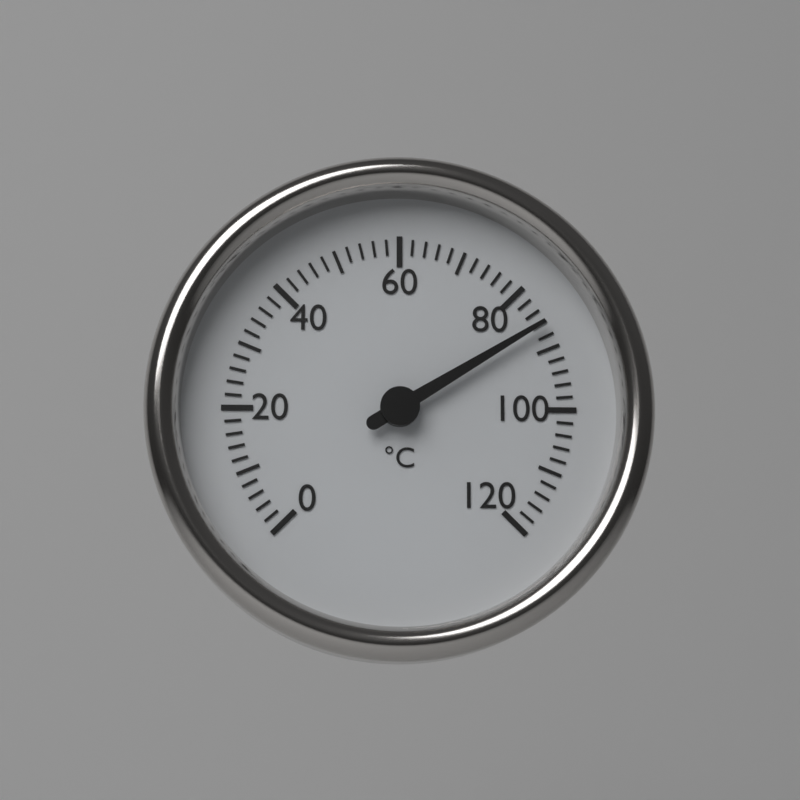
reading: 86 °C
